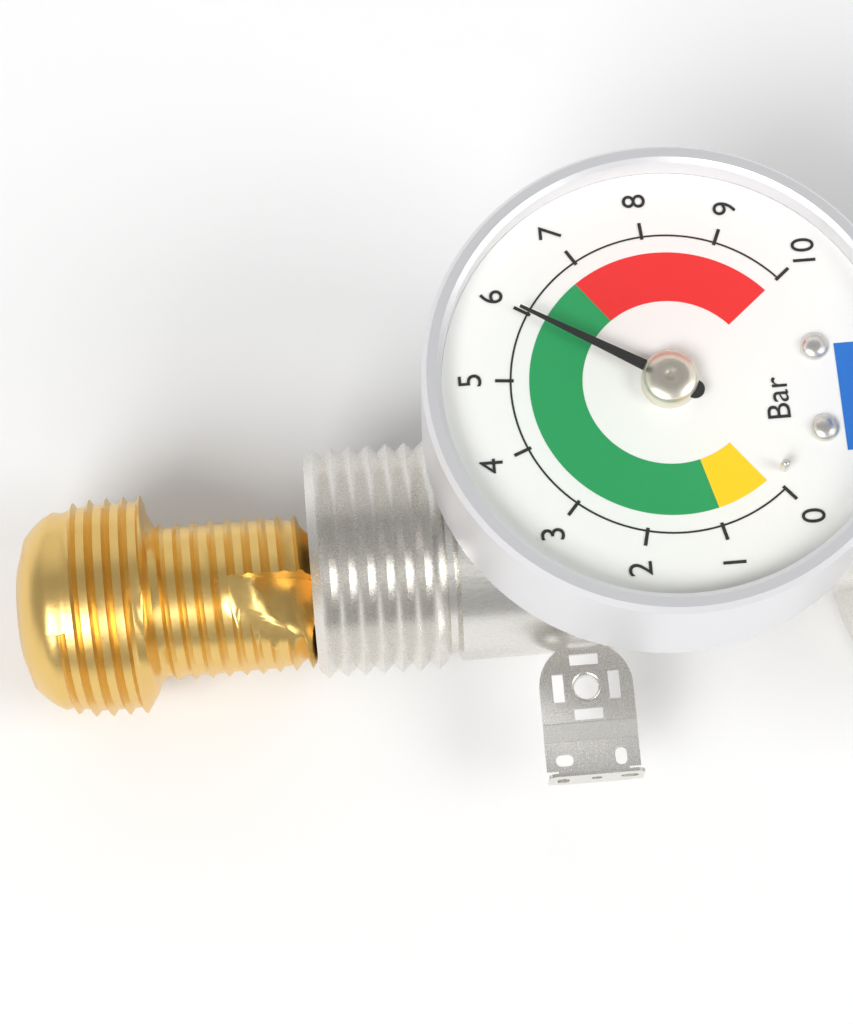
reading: 6 bar
